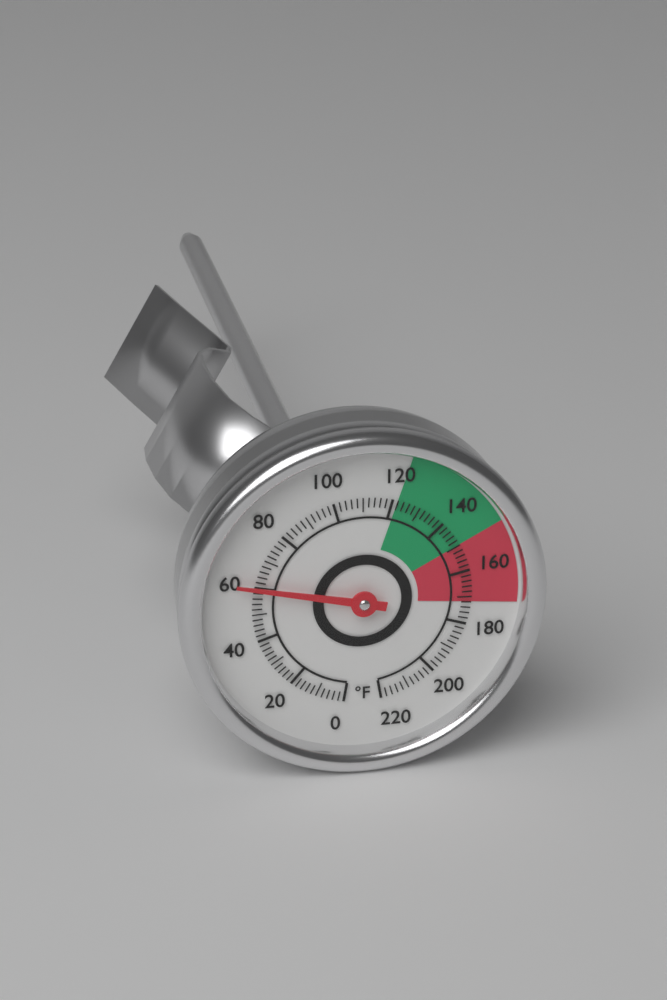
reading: 60 °F
